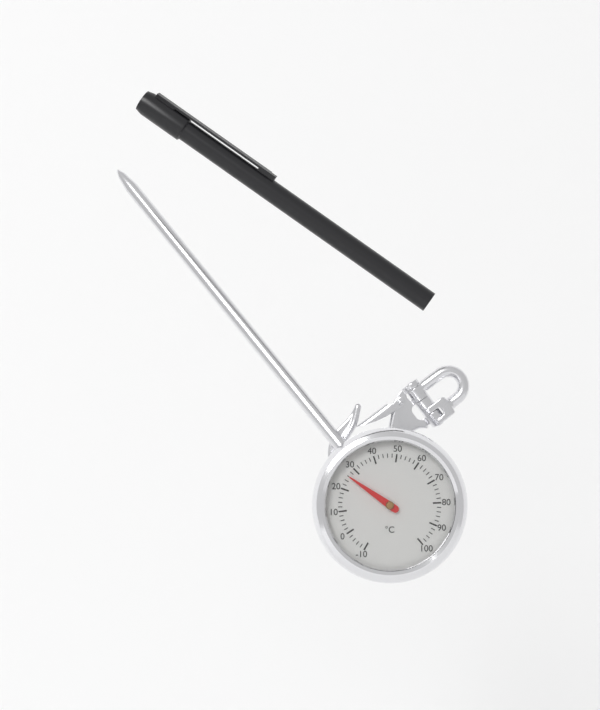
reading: 26 °C
